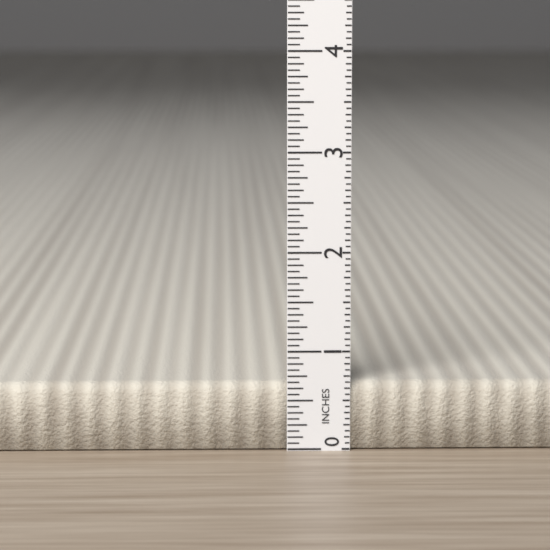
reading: 0.6875 in
